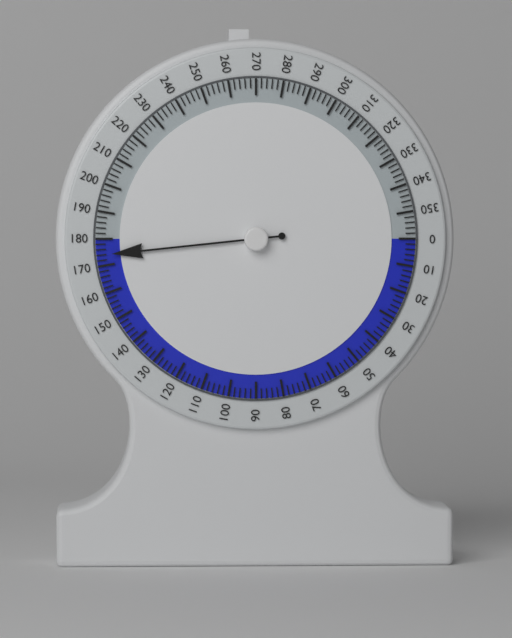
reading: 174 (no unit)
